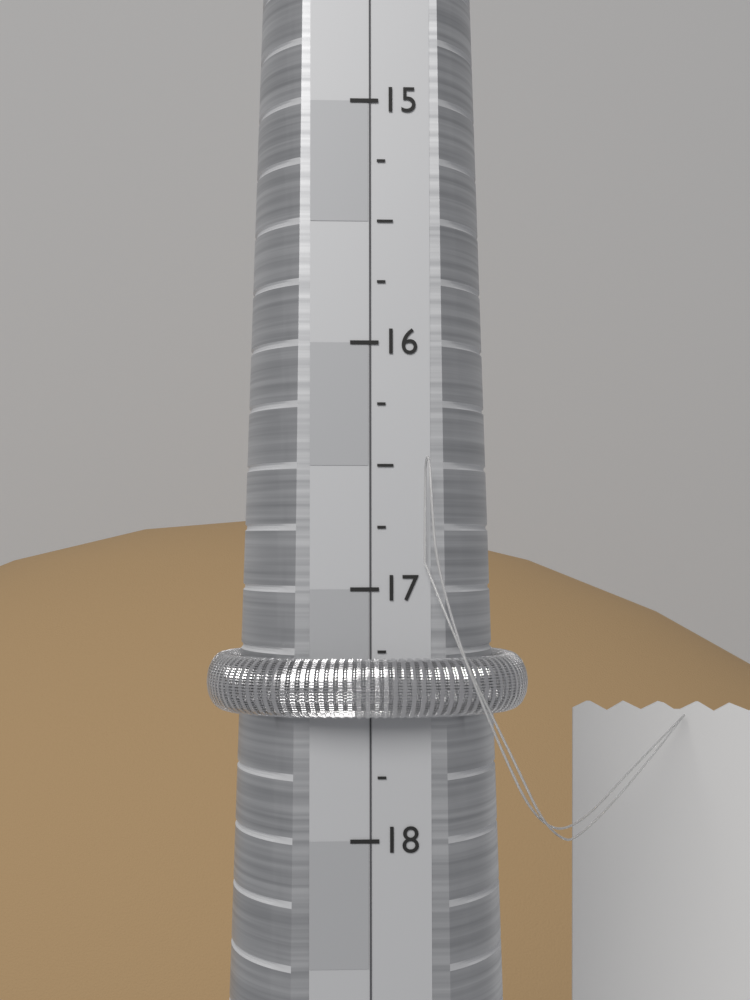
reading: 17.50 (no unit)
